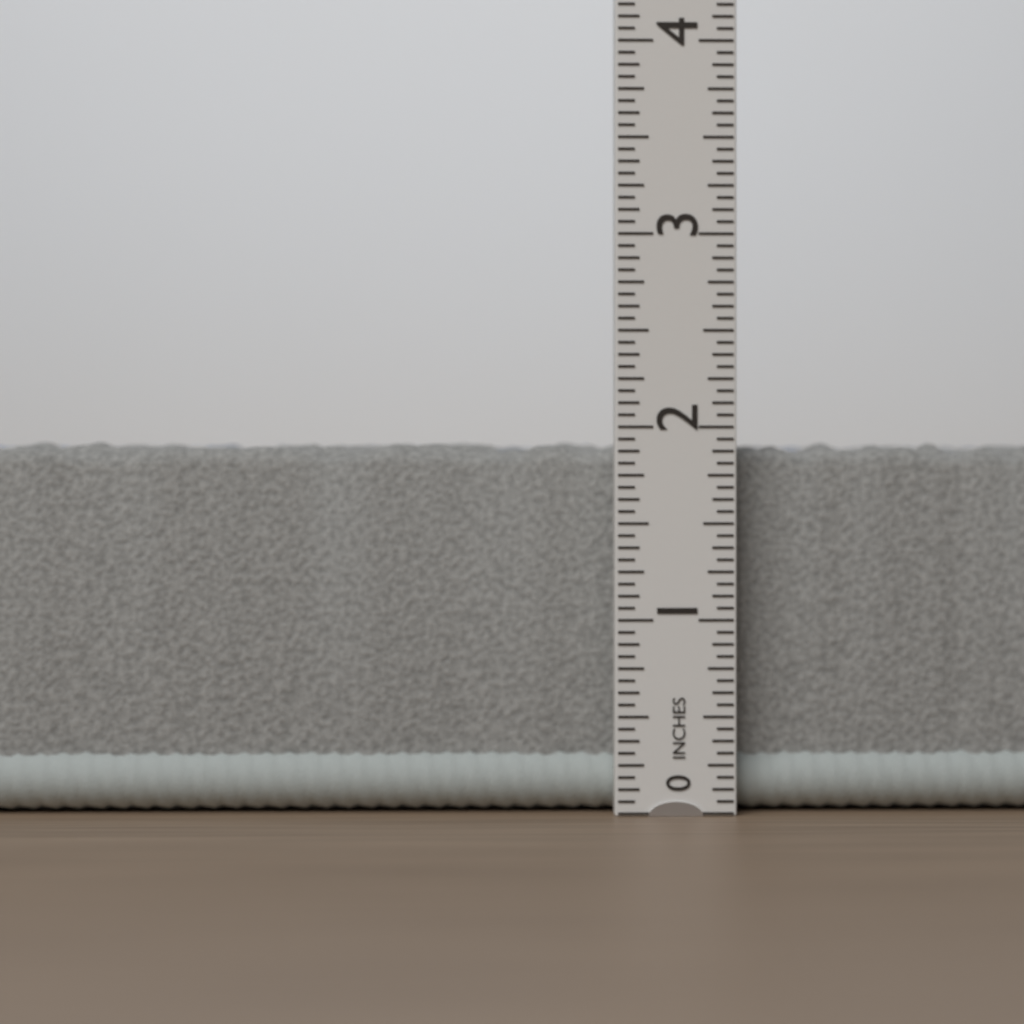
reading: 1.9375 in
